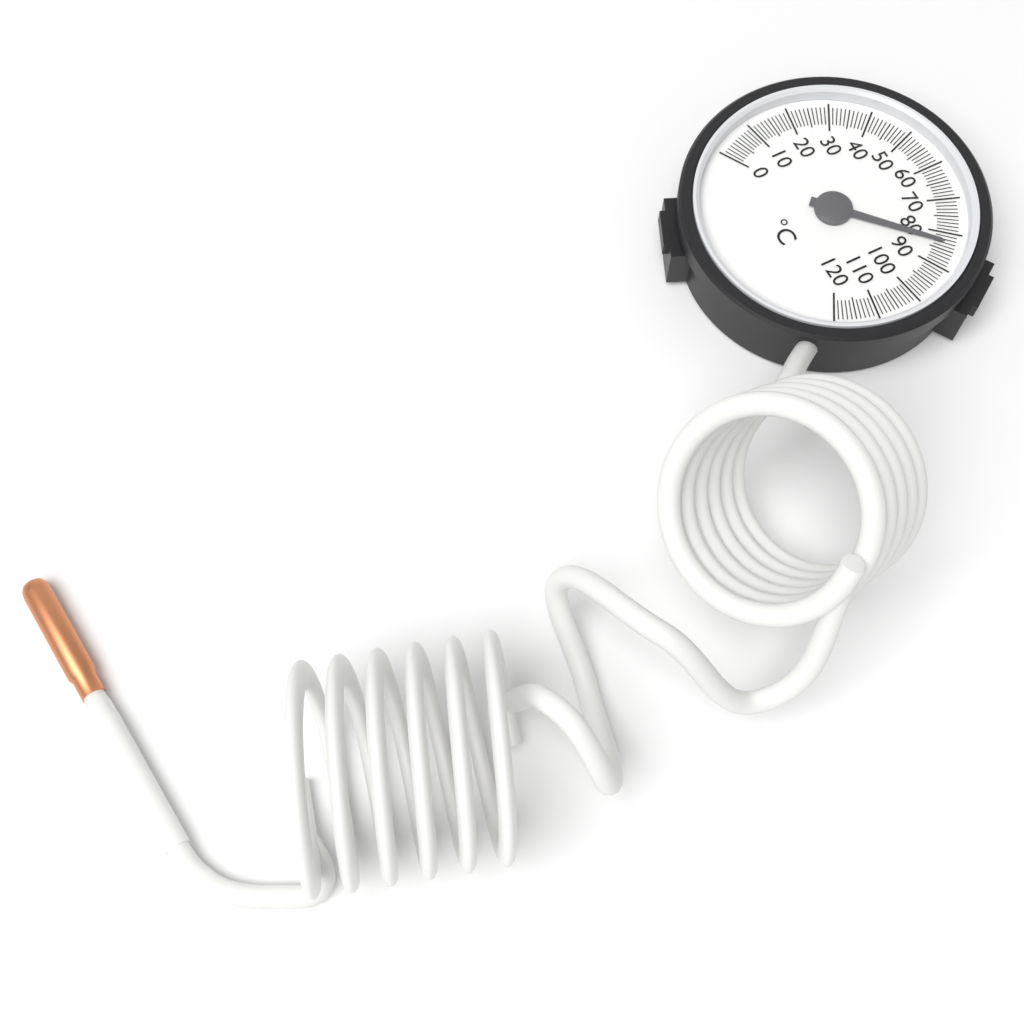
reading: 83 °C
